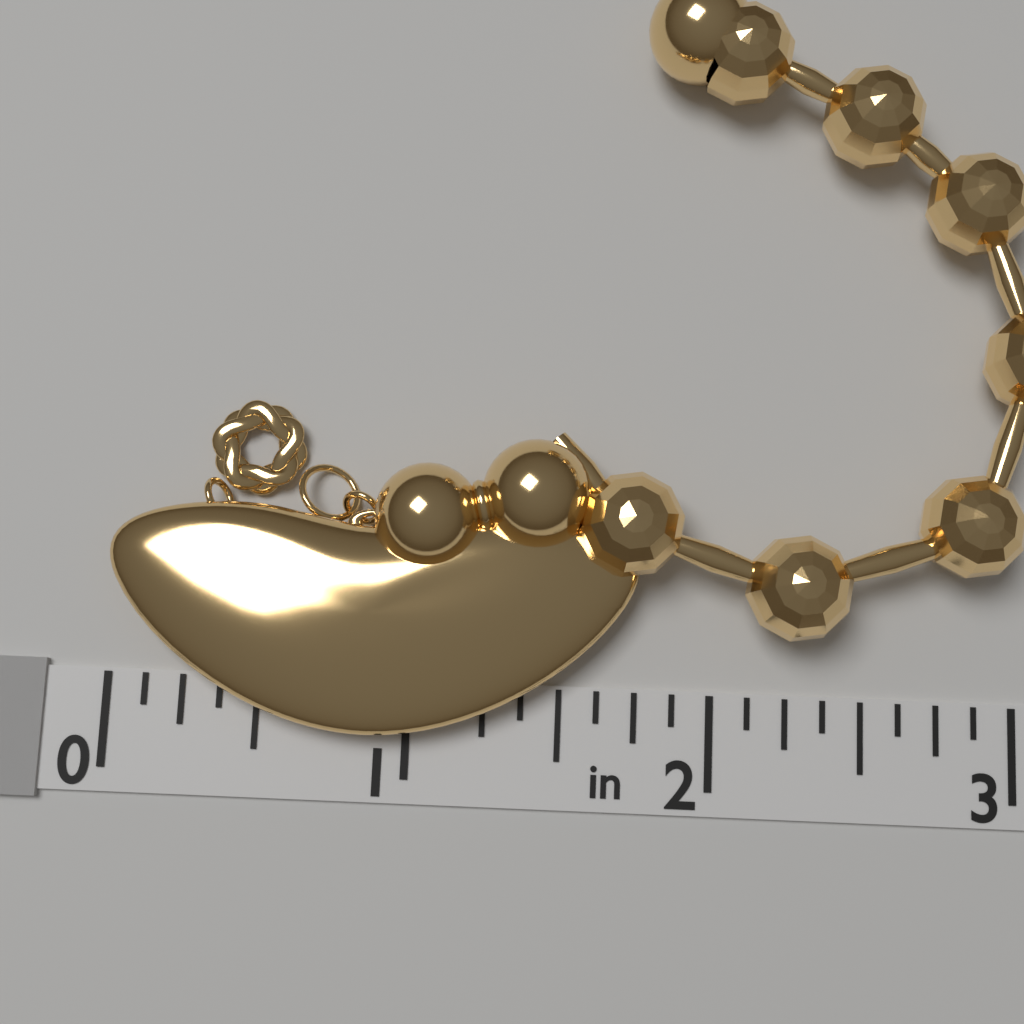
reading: 1.750 in
